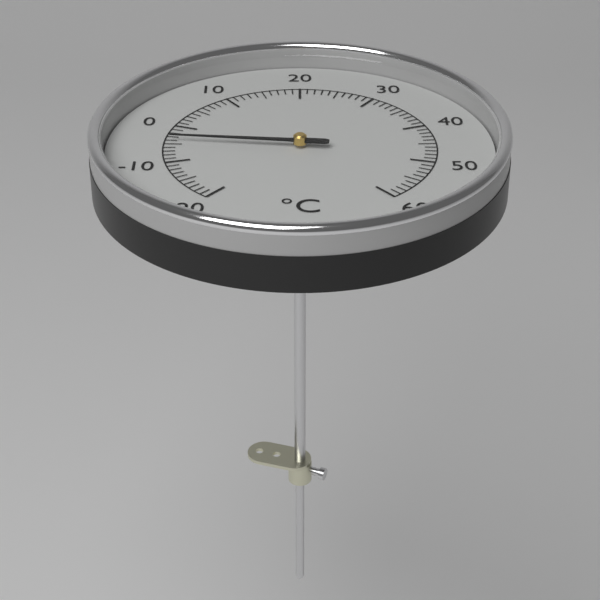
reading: -4 °C
